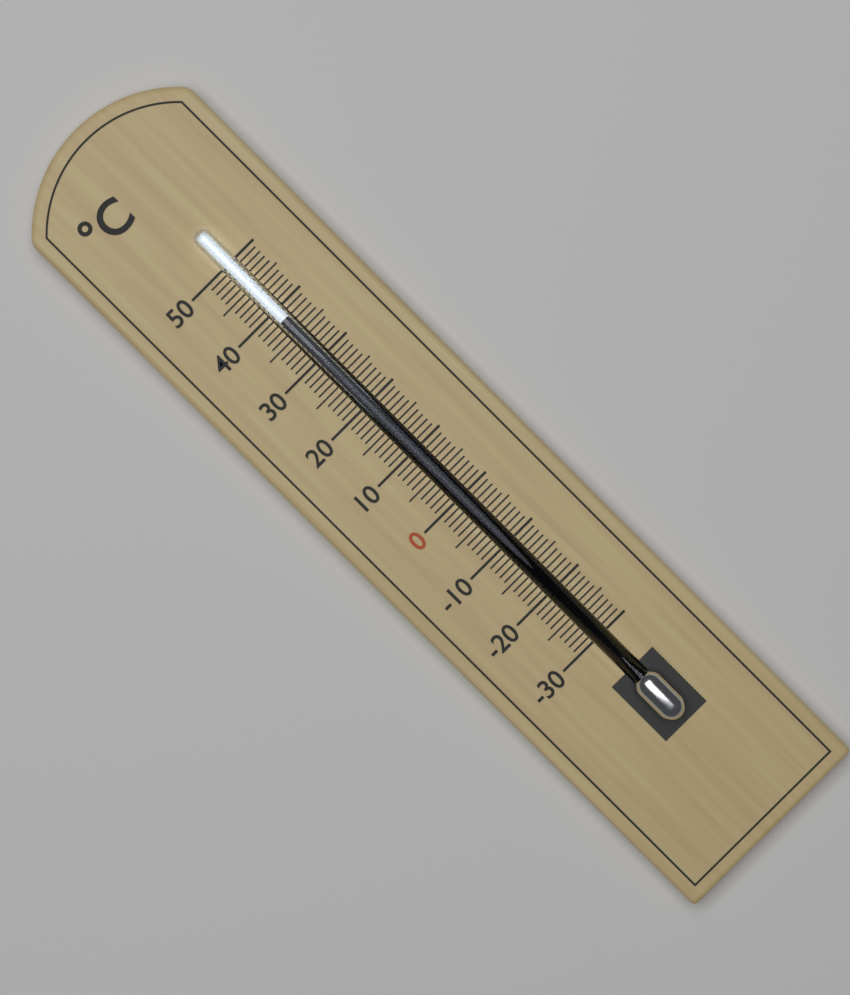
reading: 38 °C
